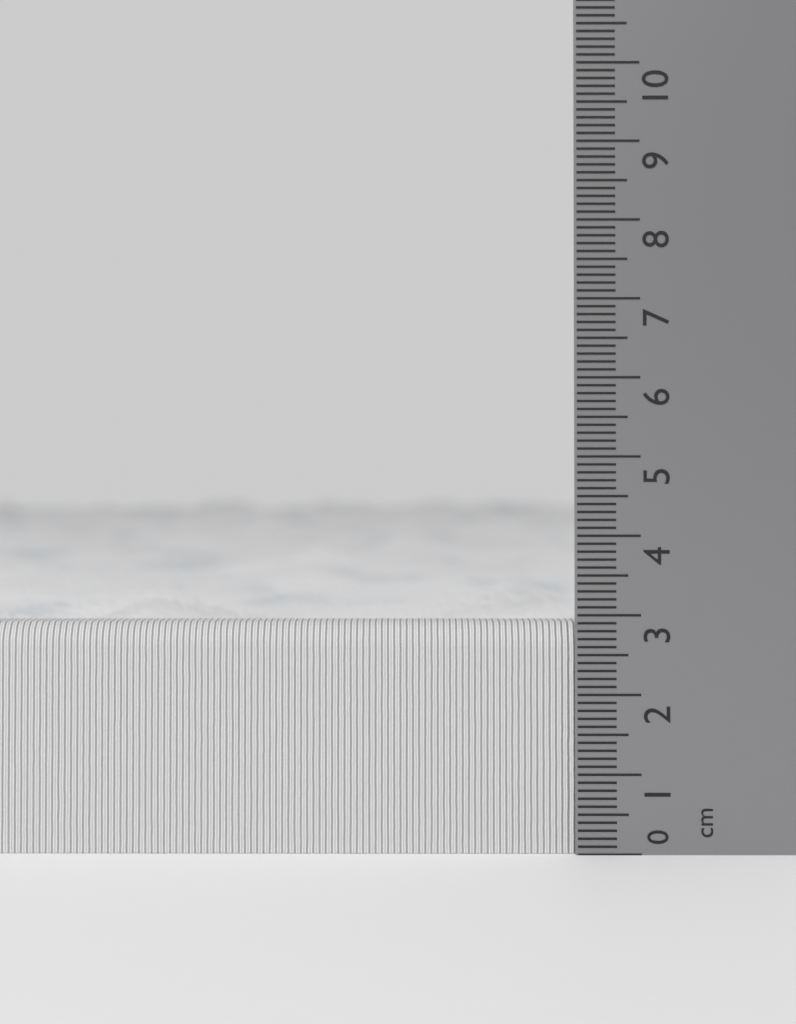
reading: 2.9 cm
